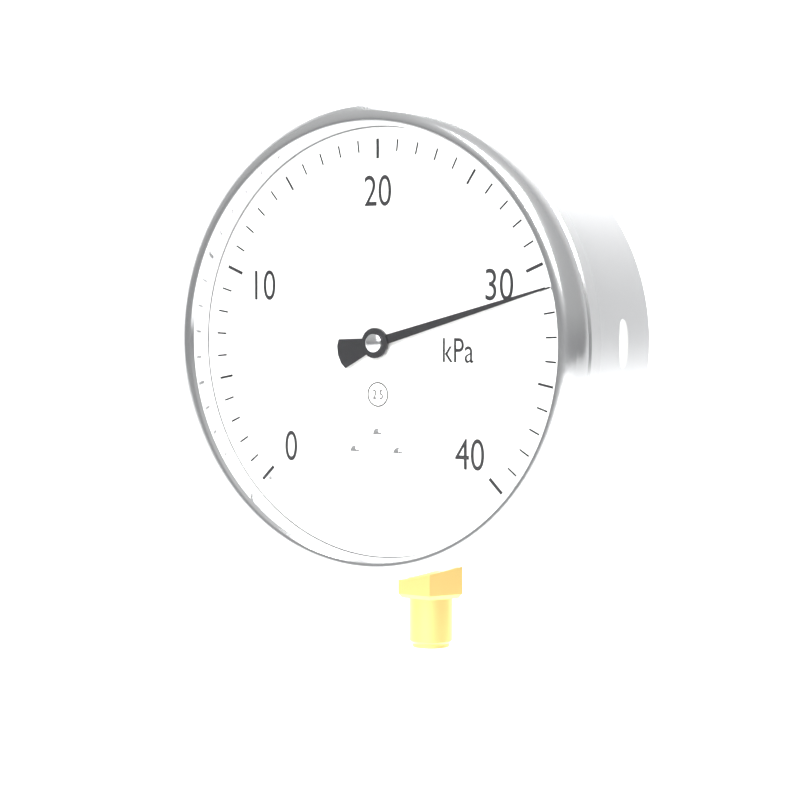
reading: 31 kPa
